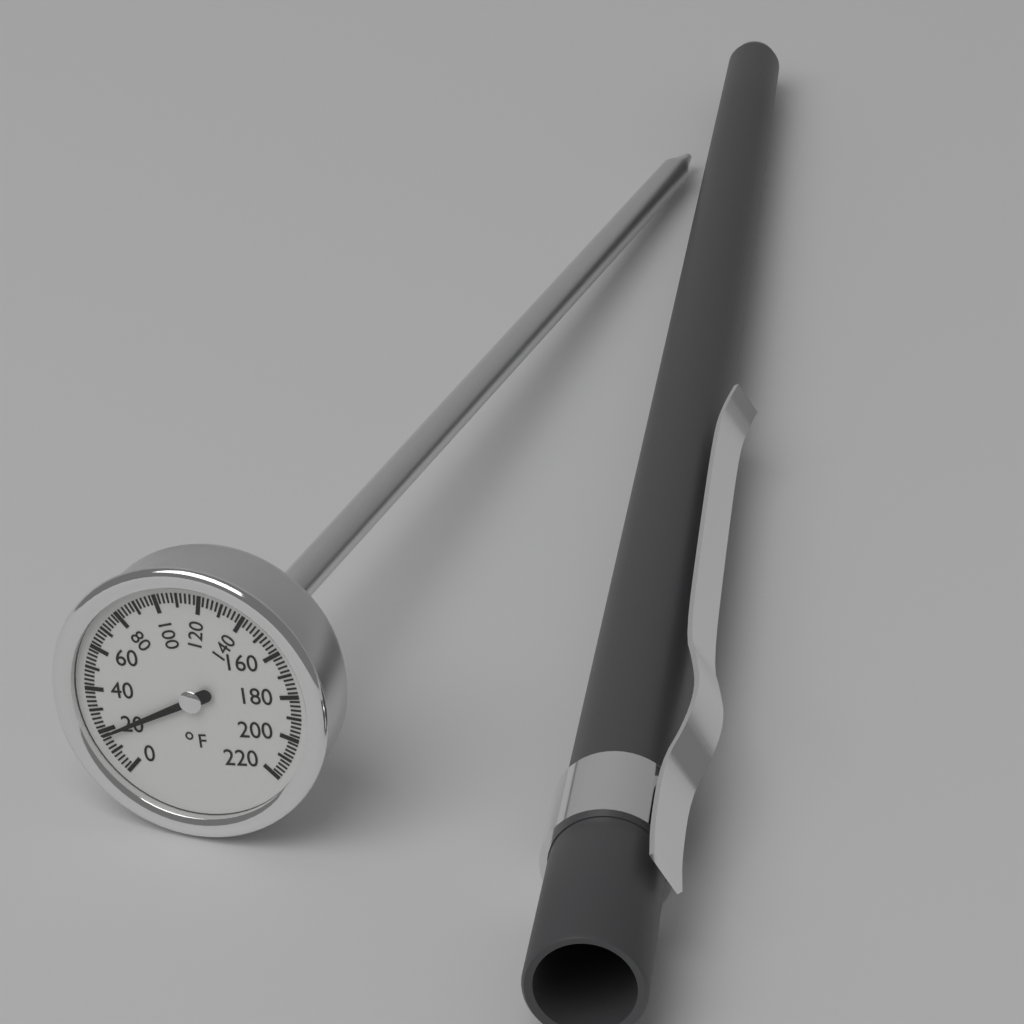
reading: 18 °F
